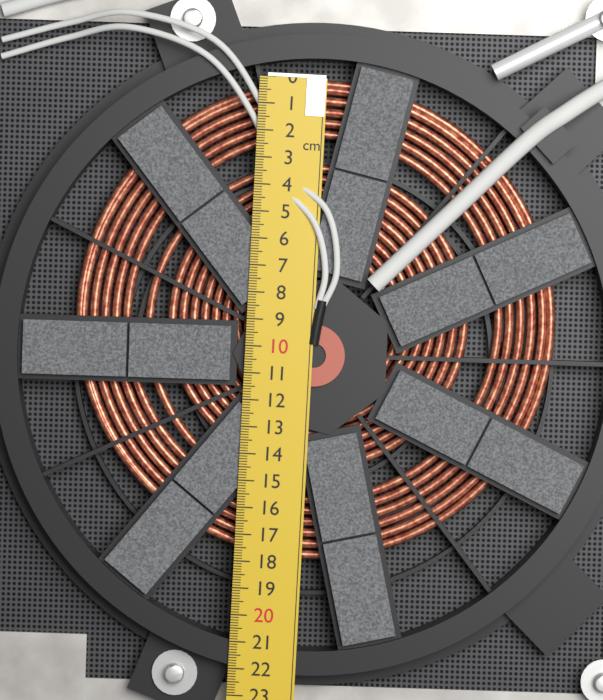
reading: 17.9 cm
